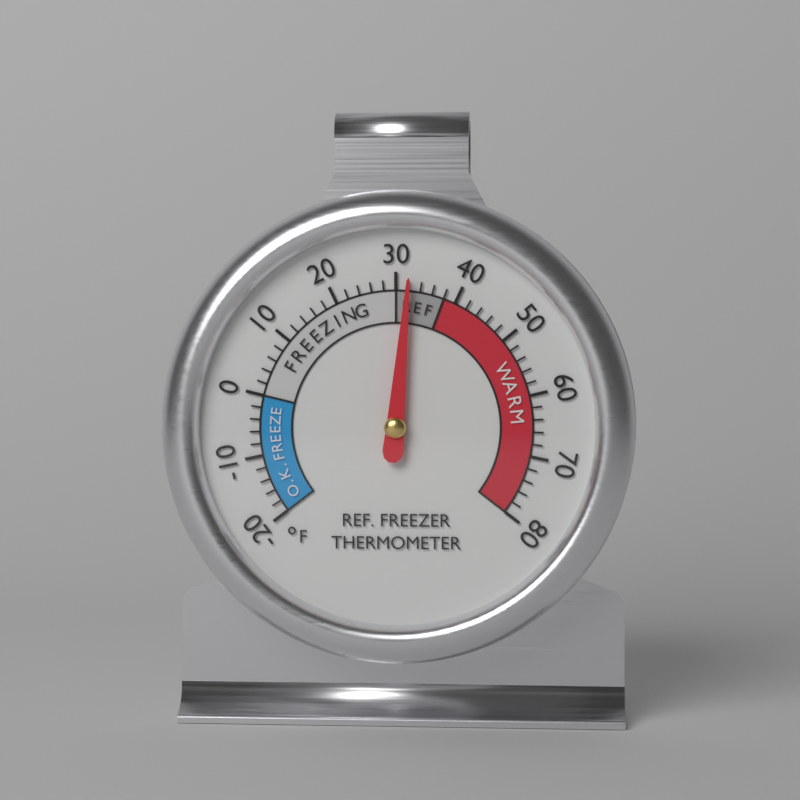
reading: 32 °F
